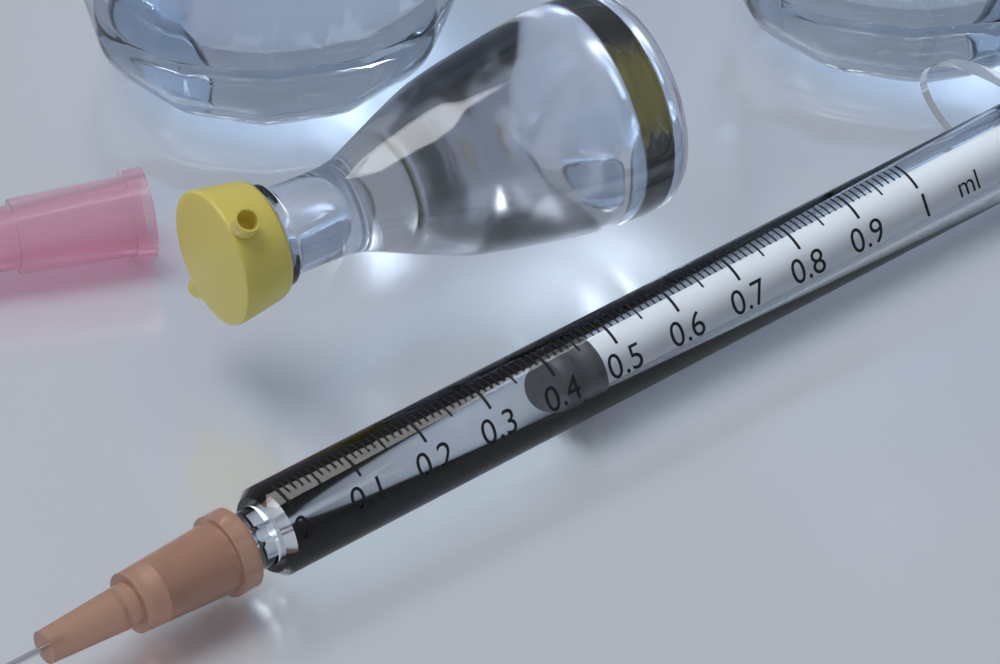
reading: 0.42 ml
